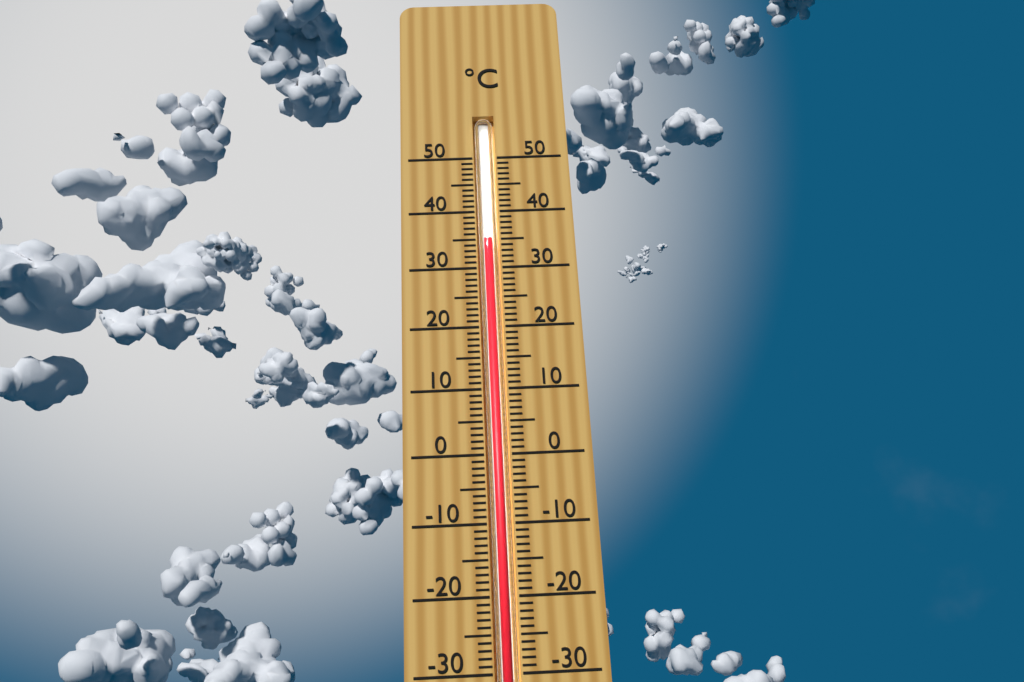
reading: 35 °C
